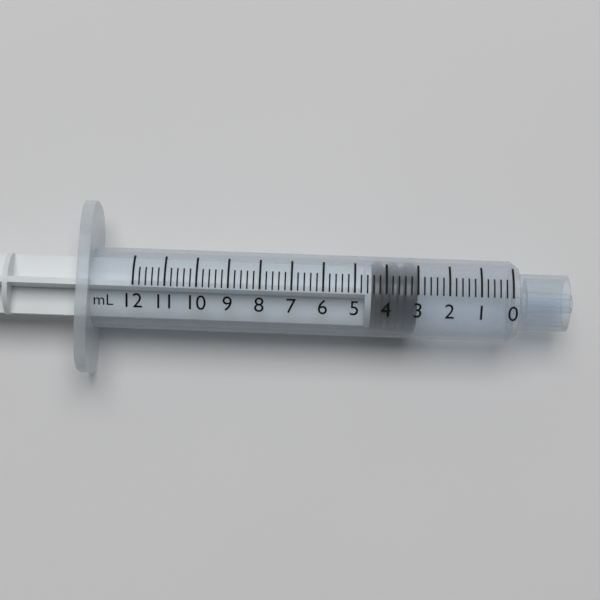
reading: 3.0 mL
